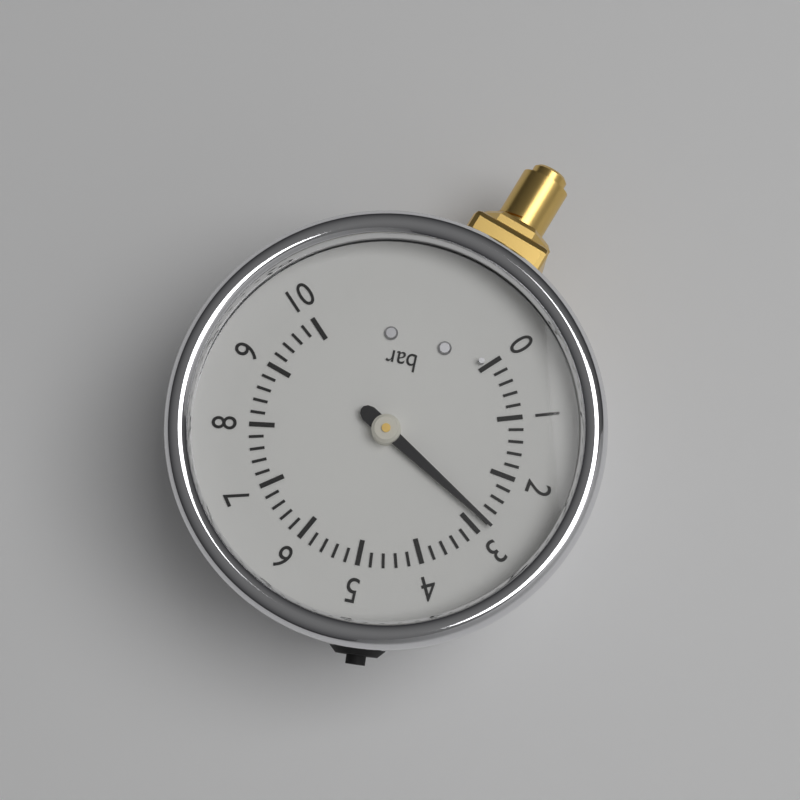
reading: 2.8 bar
